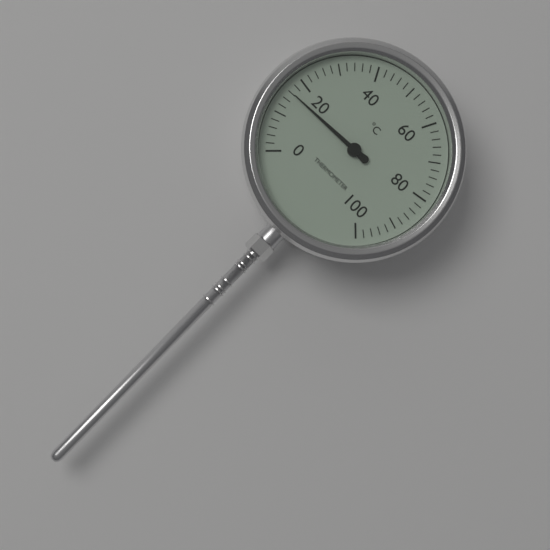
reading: 16 °C
